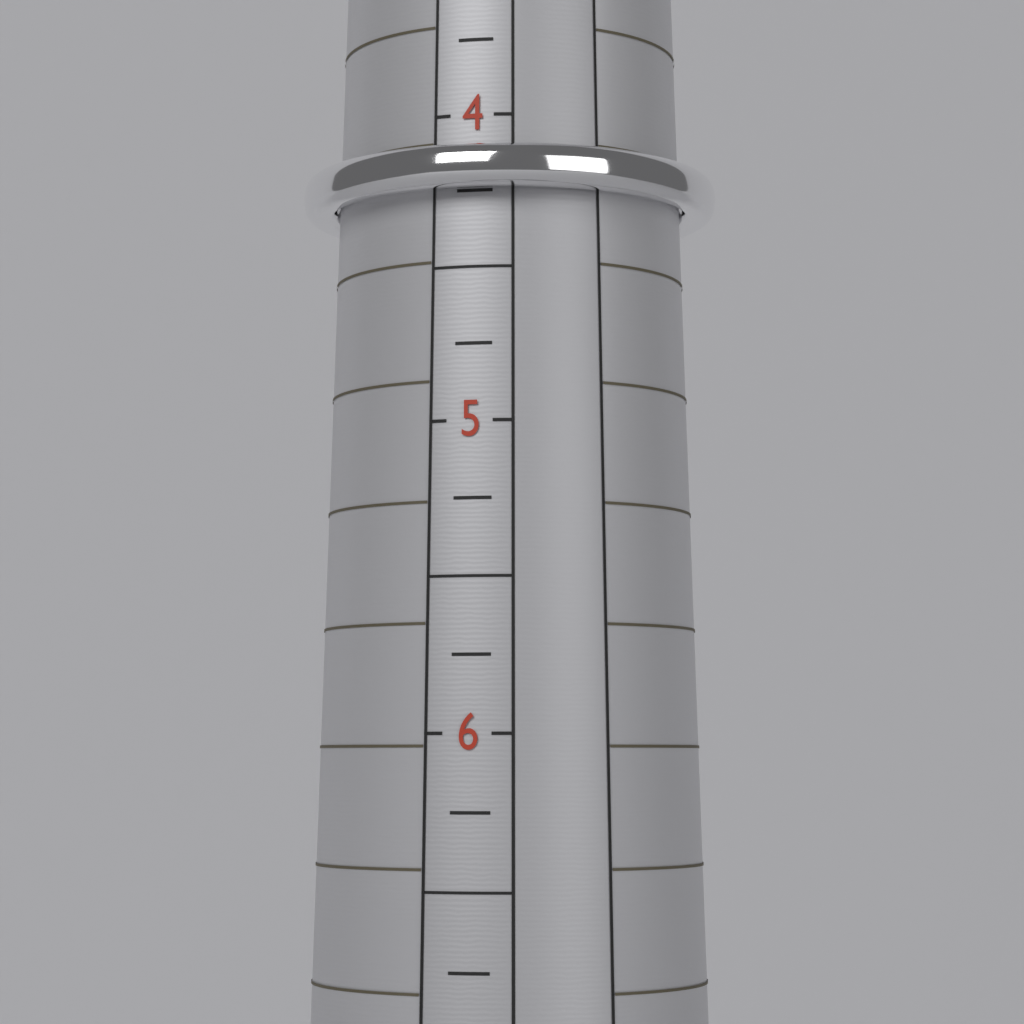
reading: 4.25 (no unit)
